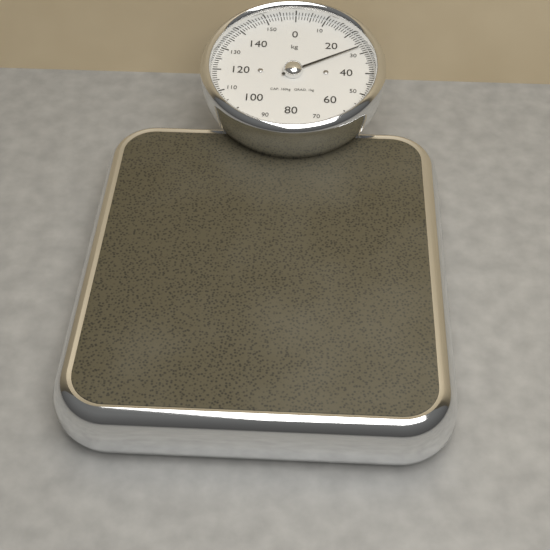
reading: 27 kg
